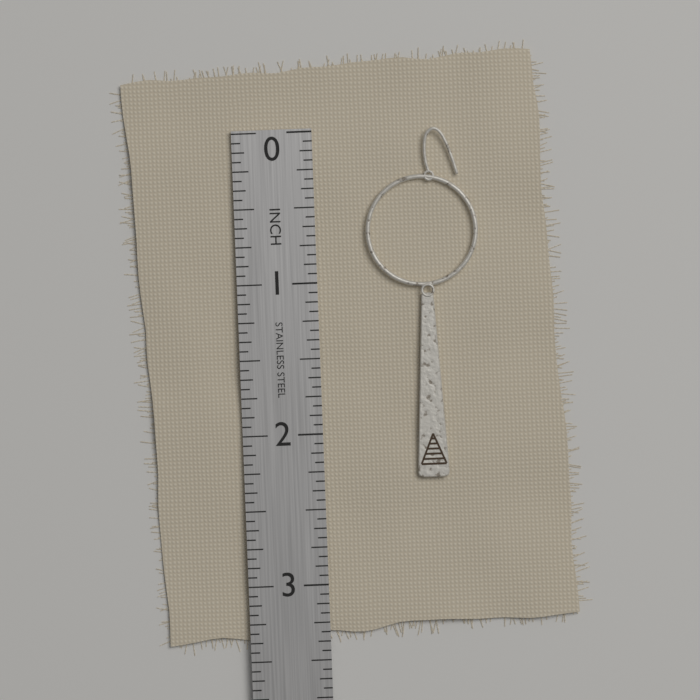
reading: 2.3125 in
